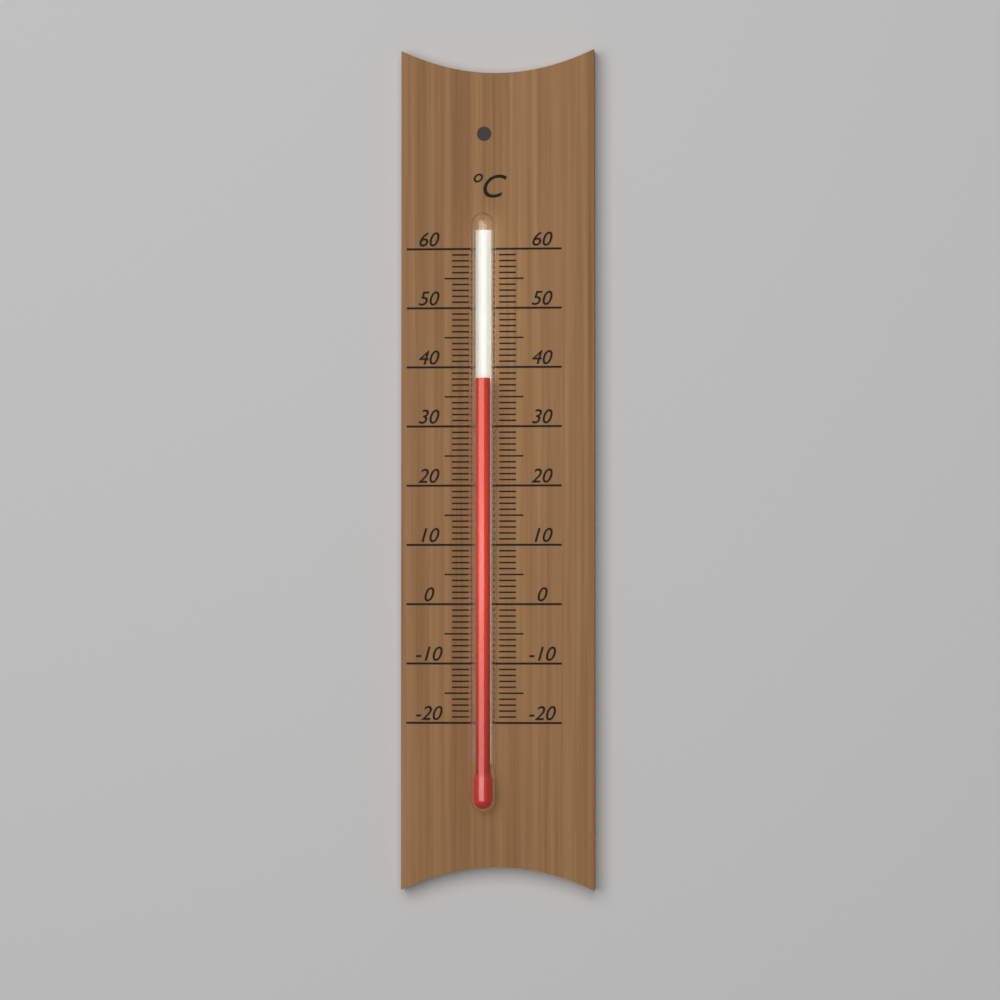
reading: 38 °C
